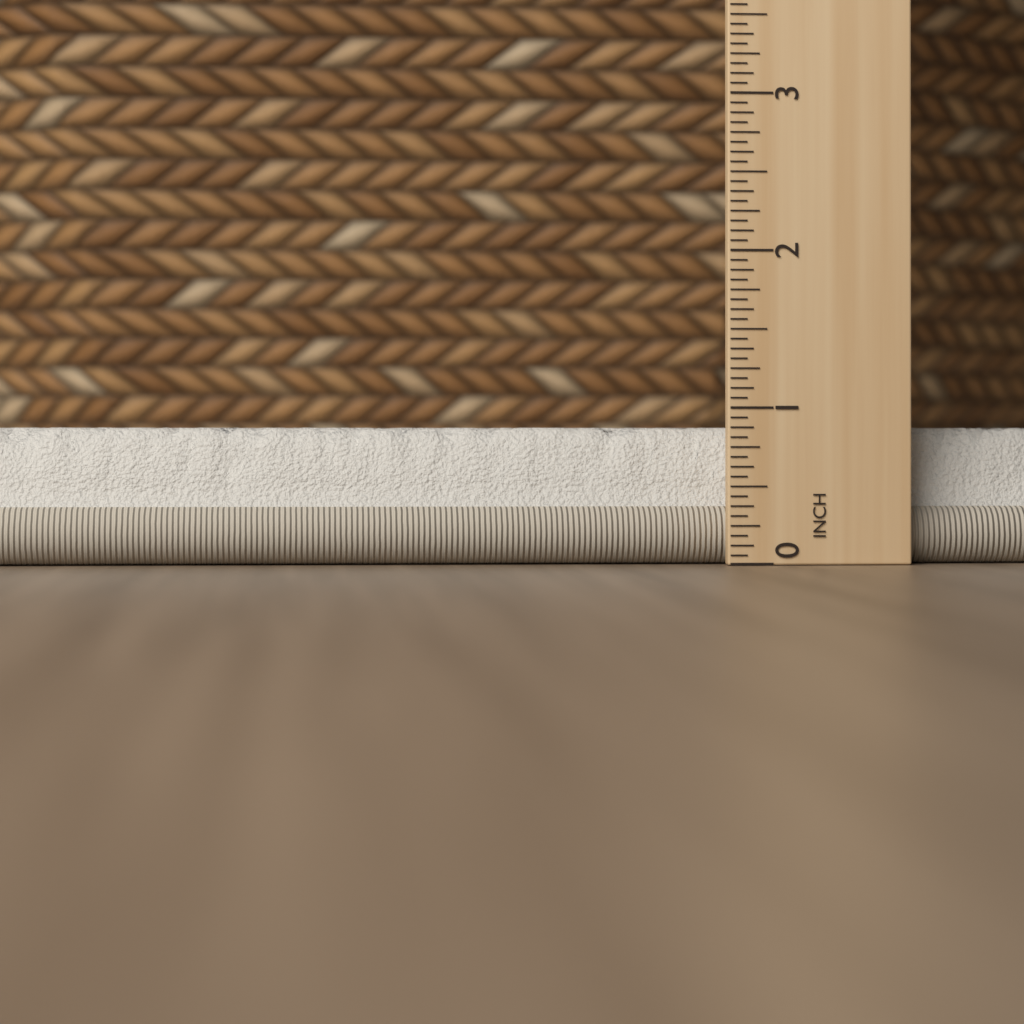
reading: 0.8750 in
